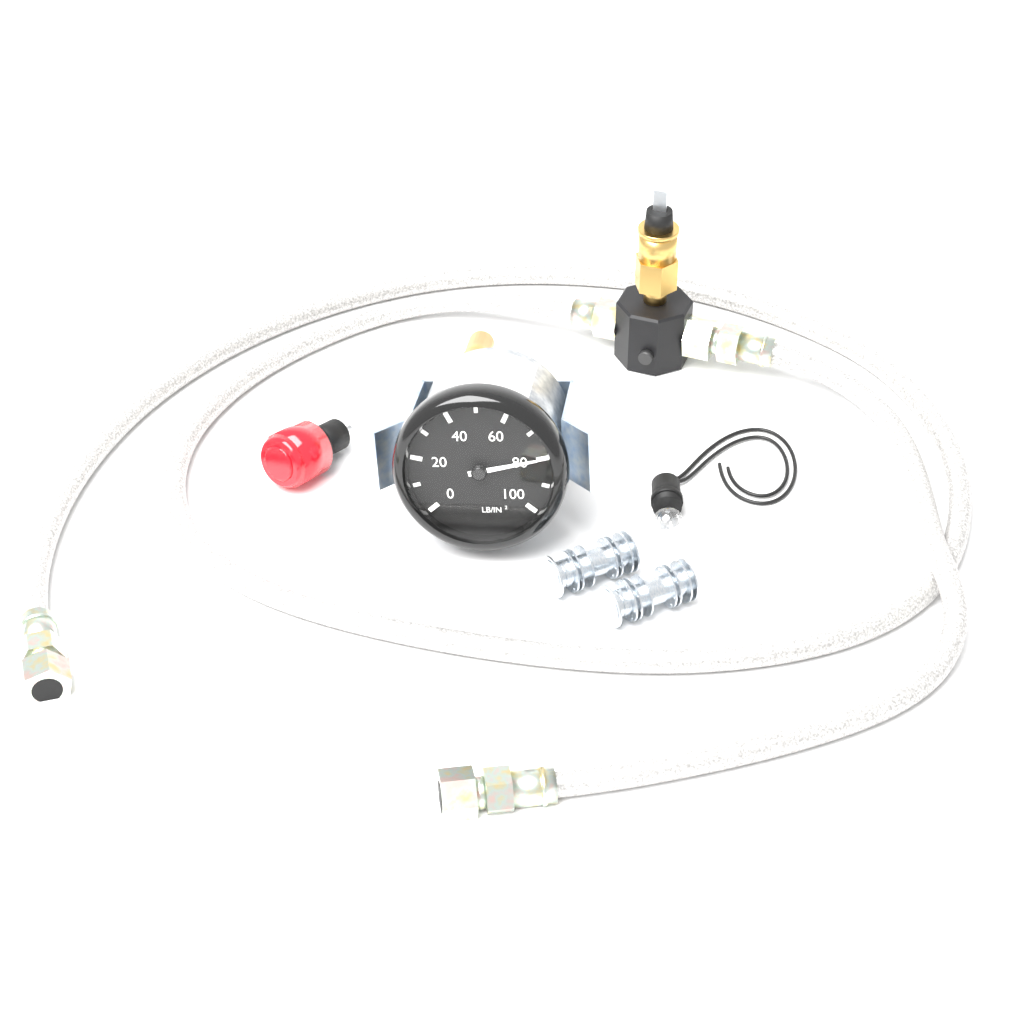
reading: 80 lb/in²
